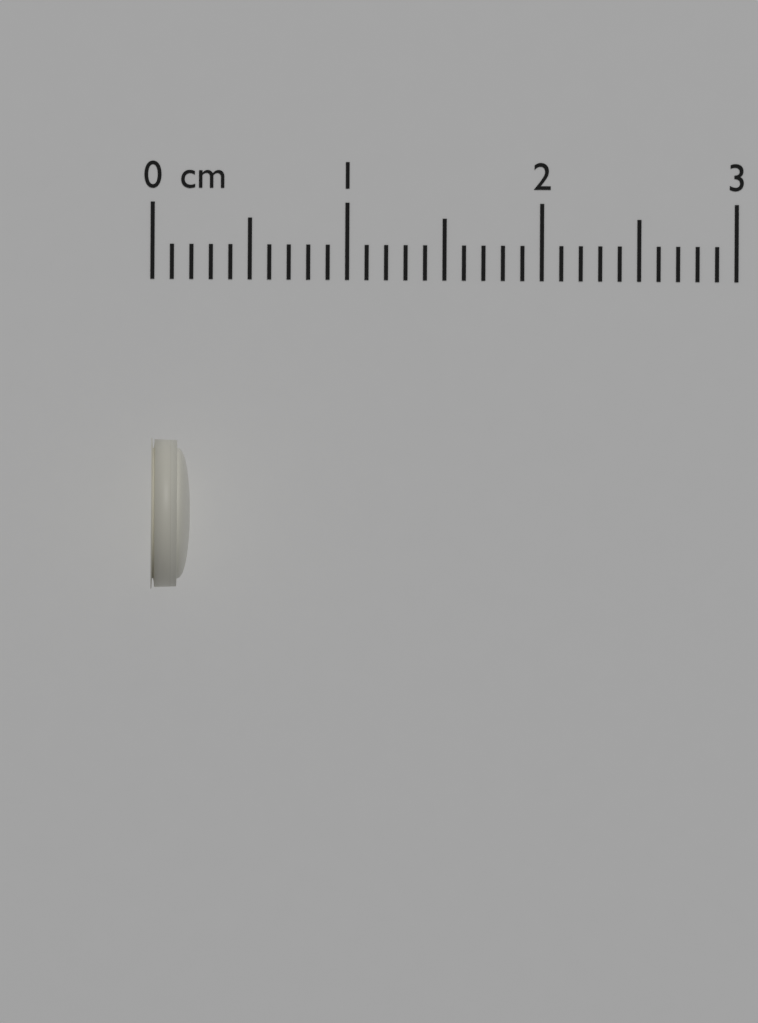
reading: 0.2 cm
